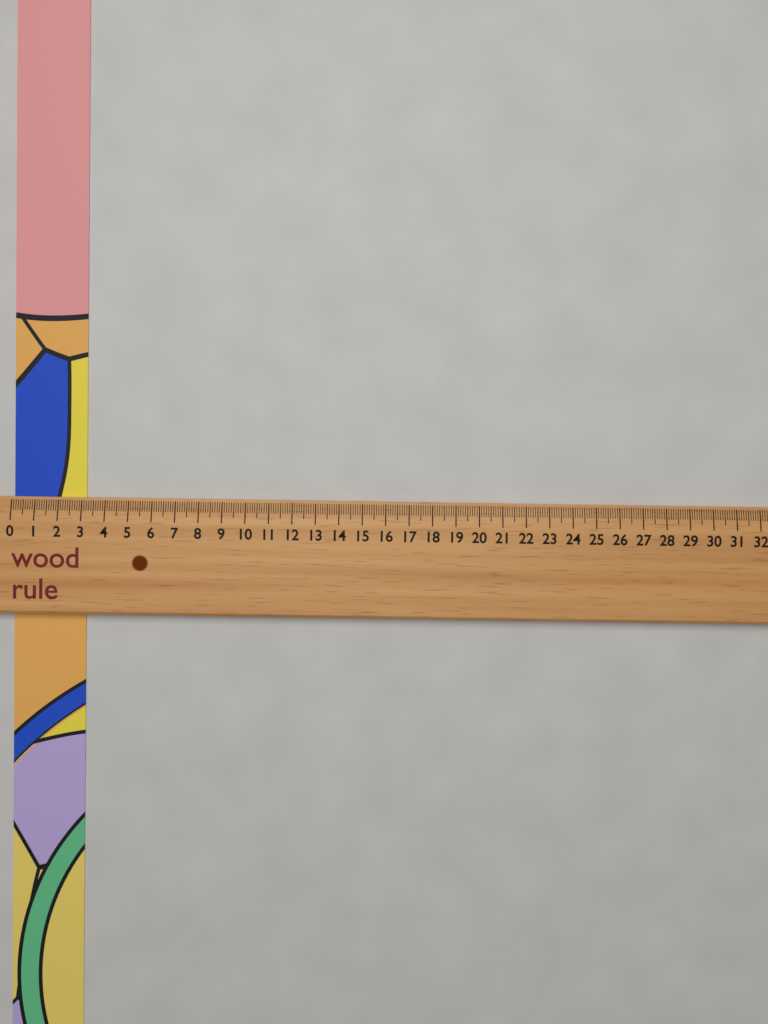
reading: 3.1 (no unit)
